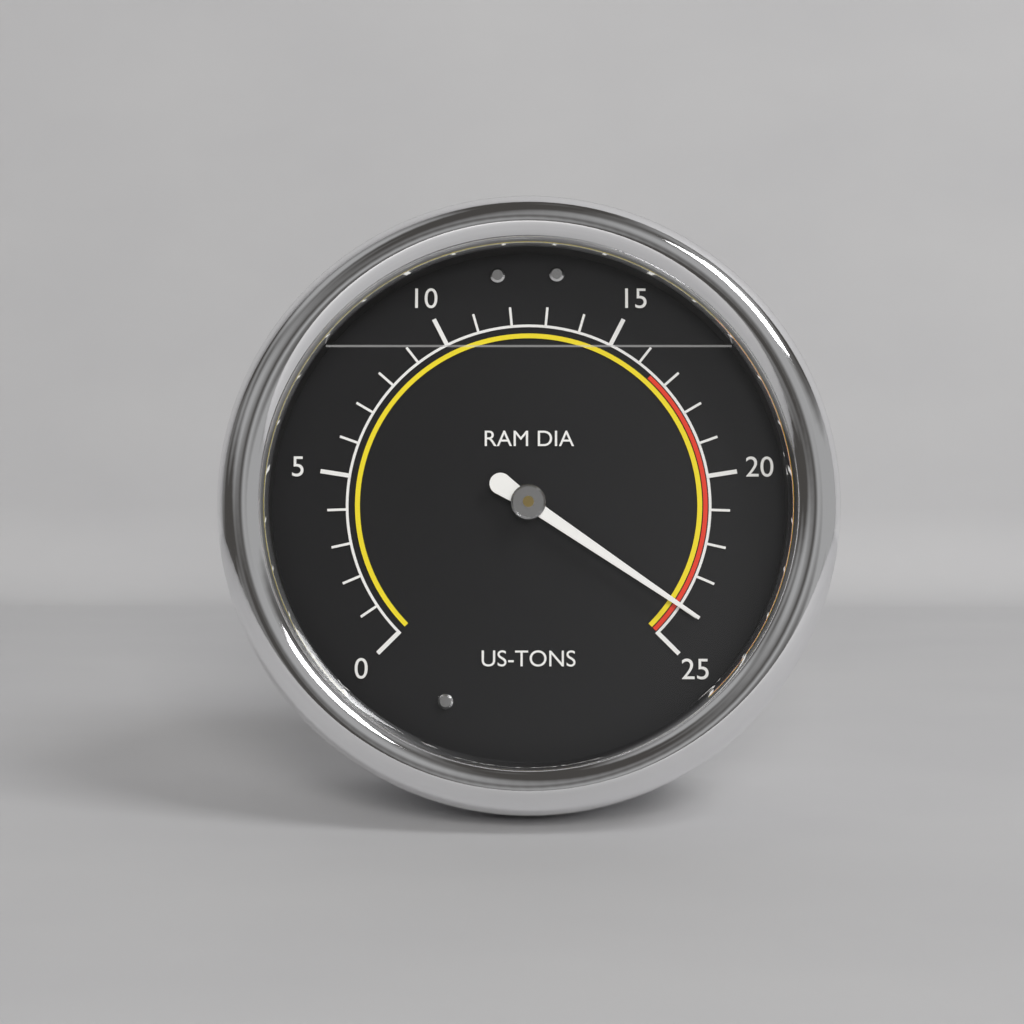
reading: 24 US-TONS
